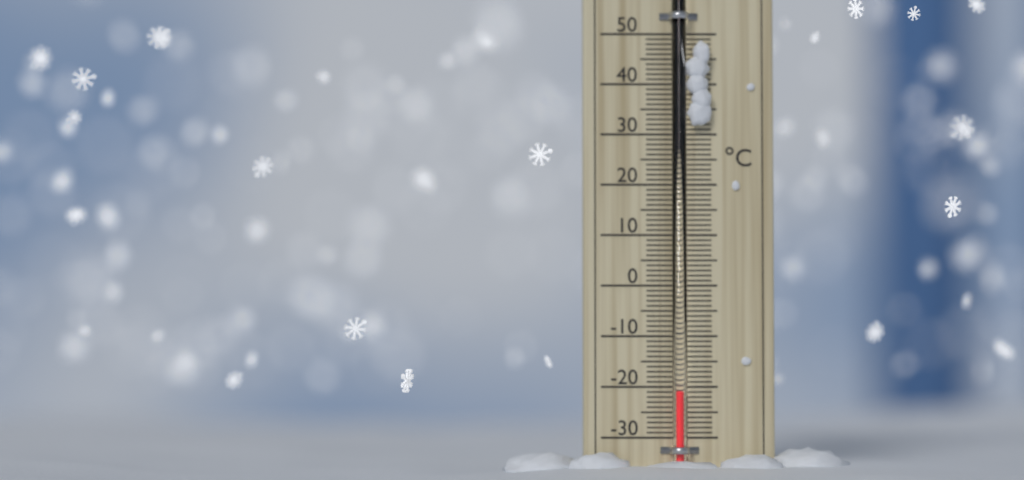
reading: -21 °C
